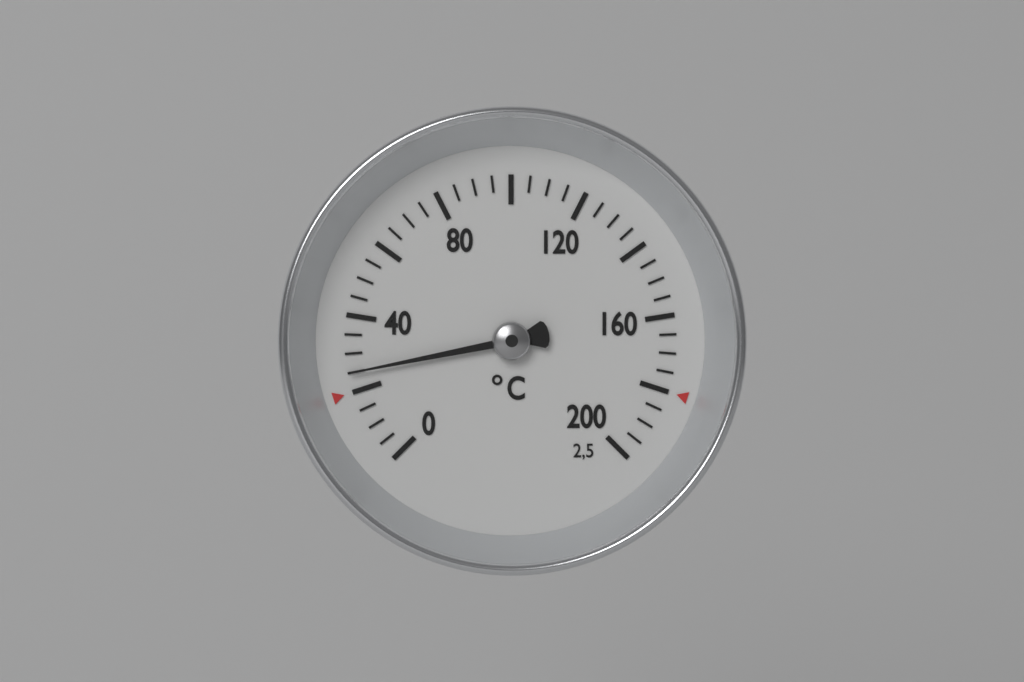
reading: 25 °C
